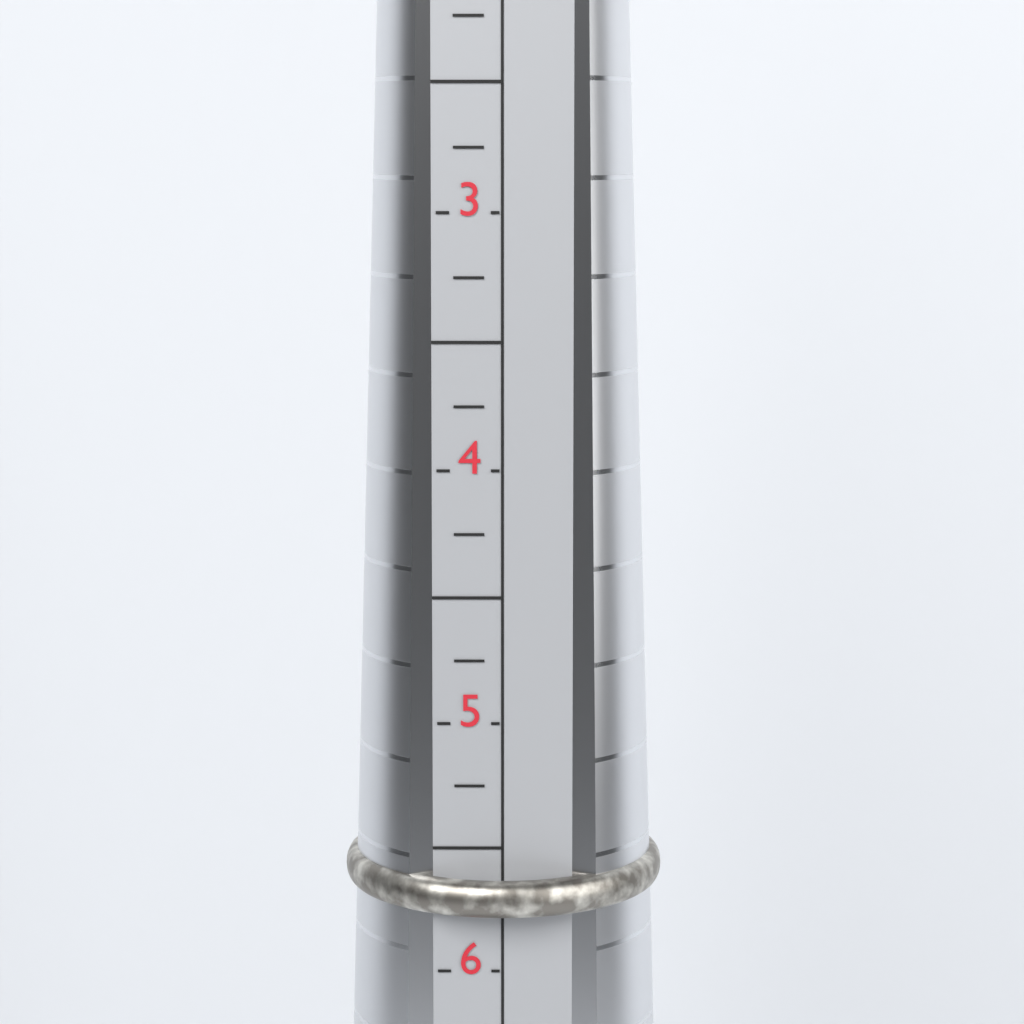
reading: 5.75 (no unit)
